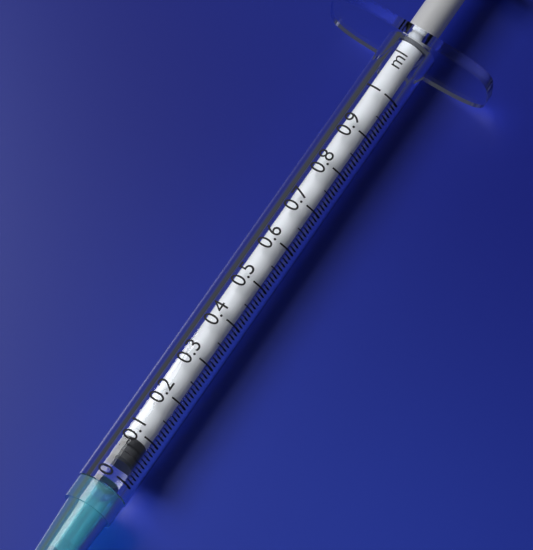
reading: 0.04 ml
